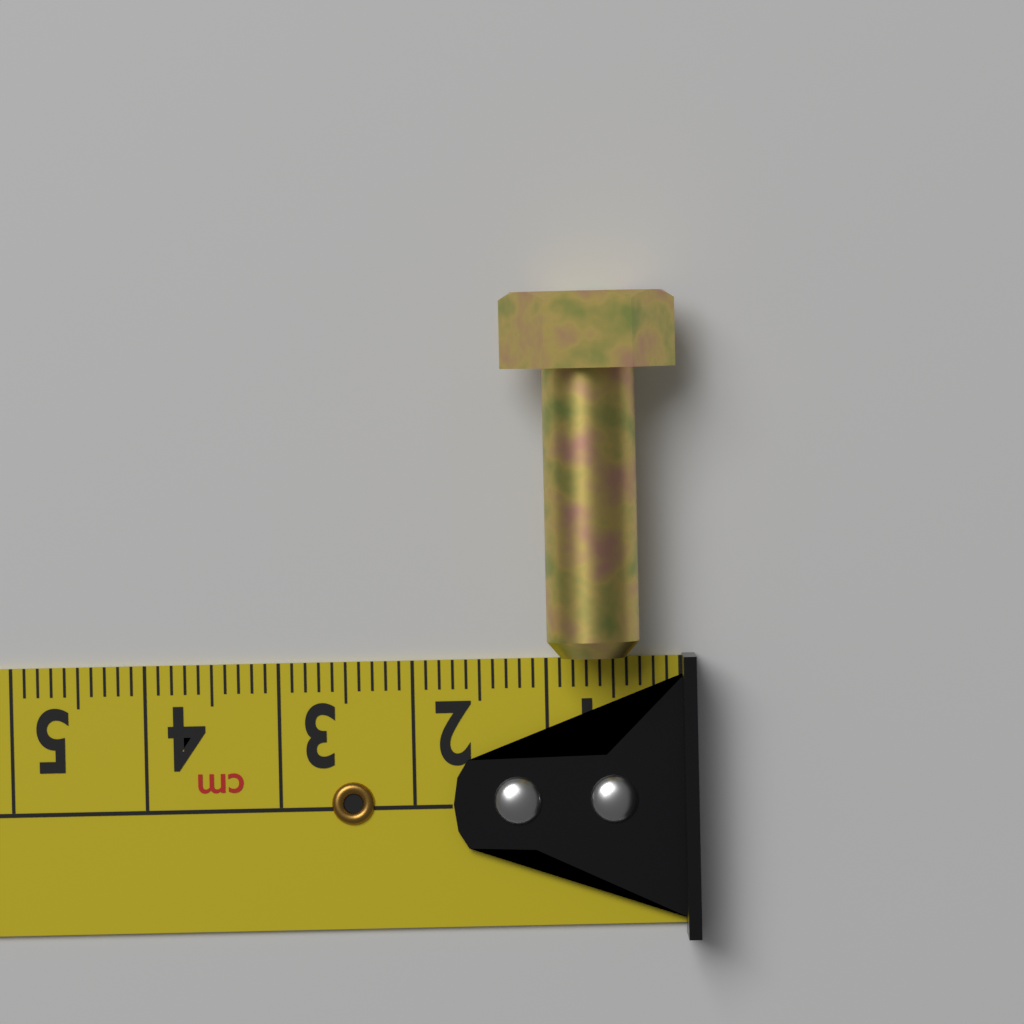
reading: 1.3 cm
